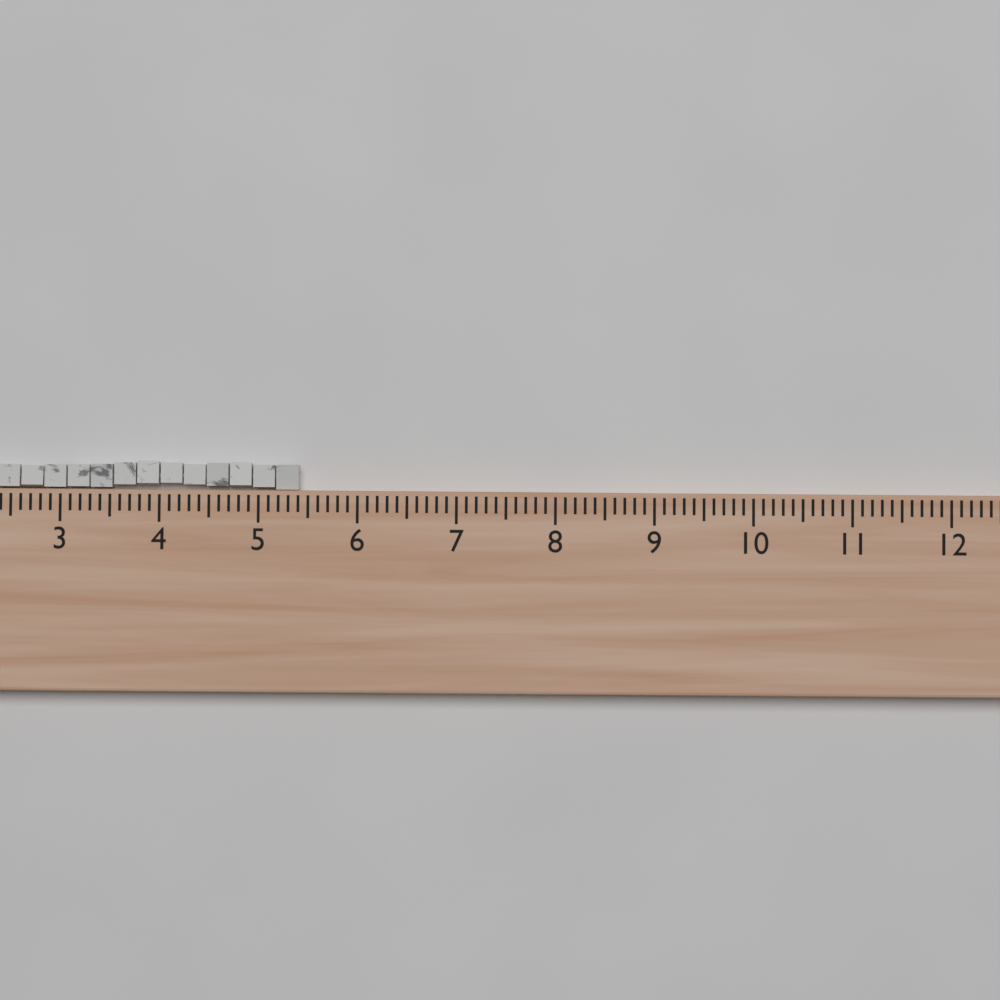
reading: 5.4 (no unit)
